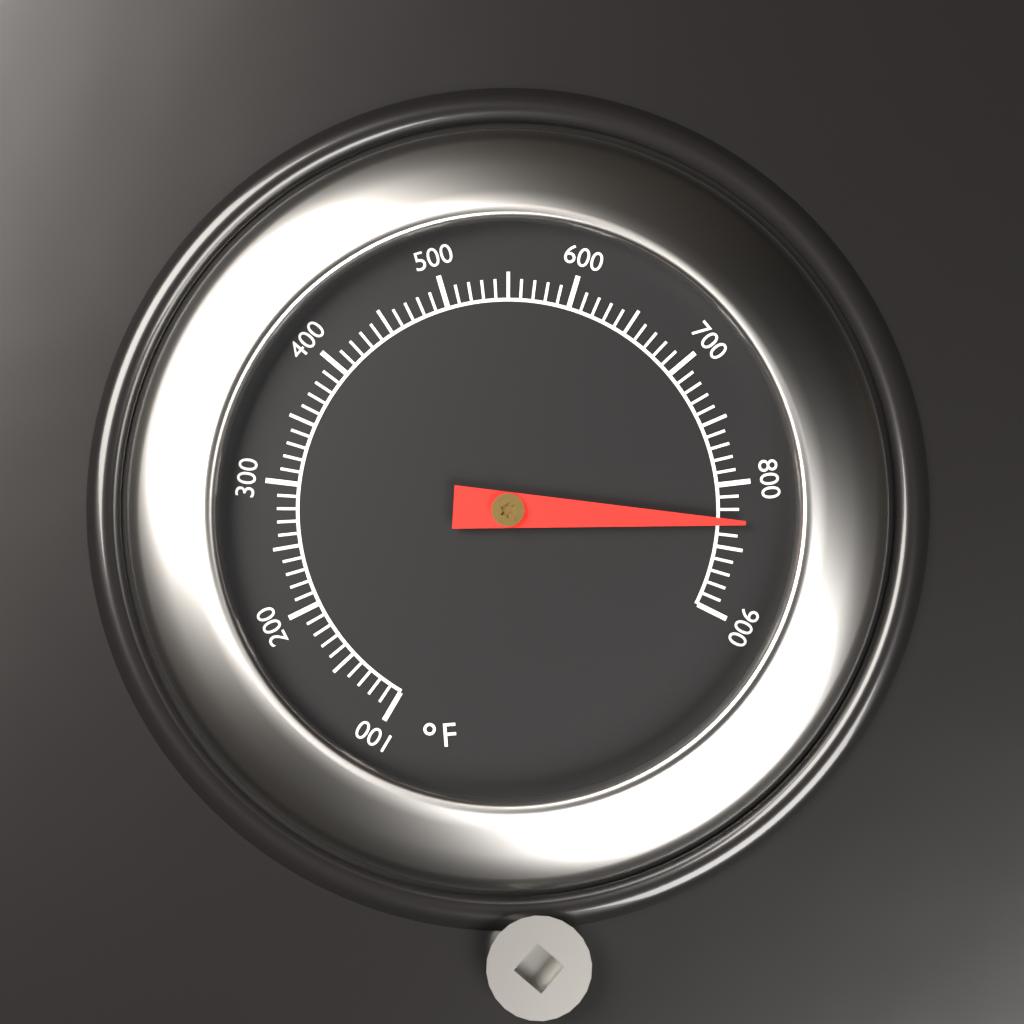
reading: 830 °F
